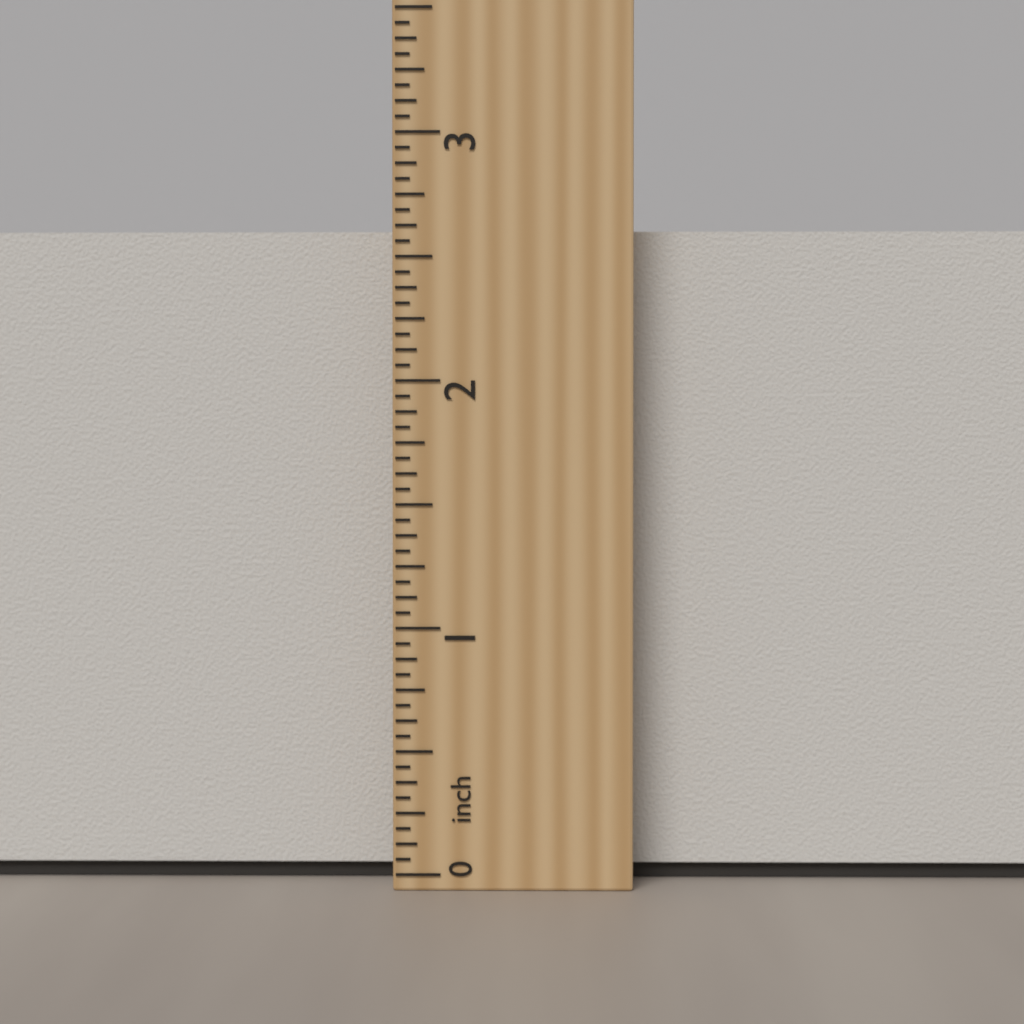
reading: 2.6250 inch
